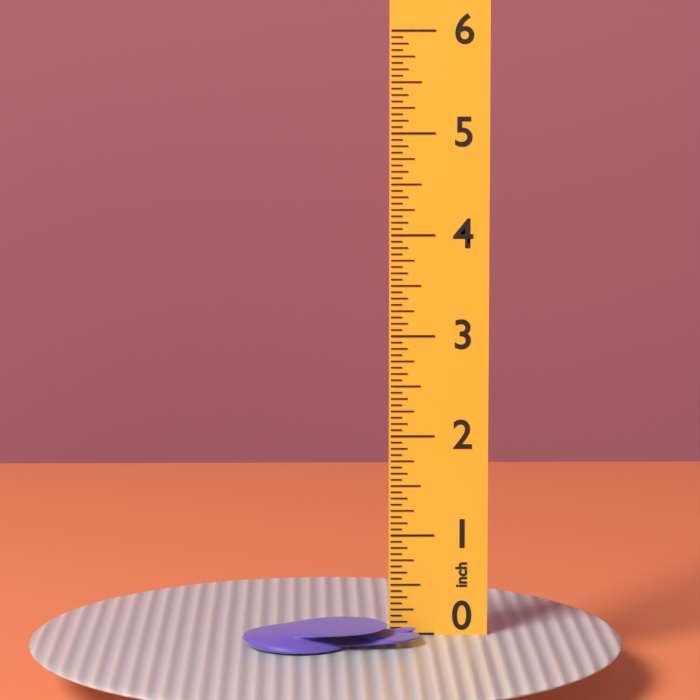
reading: 0.1875 inch
